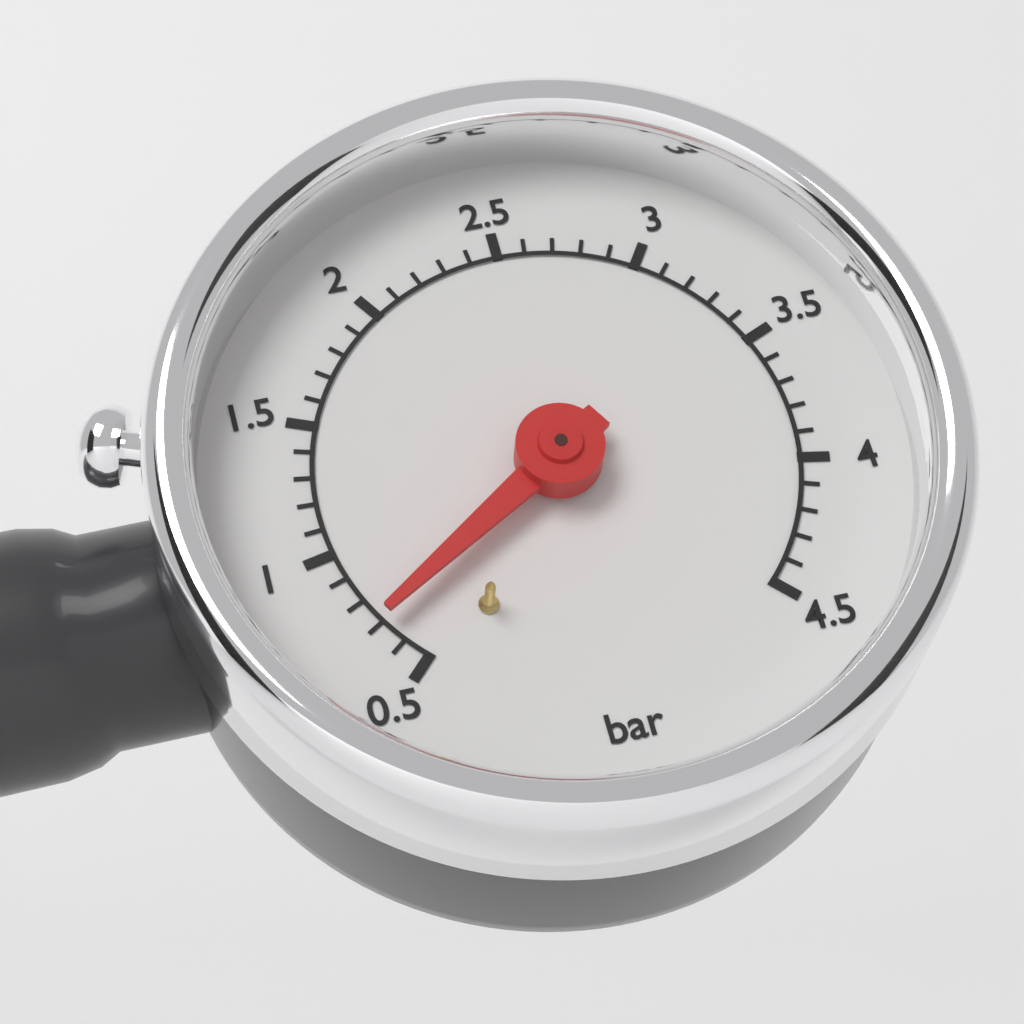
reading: 0.7 bar
